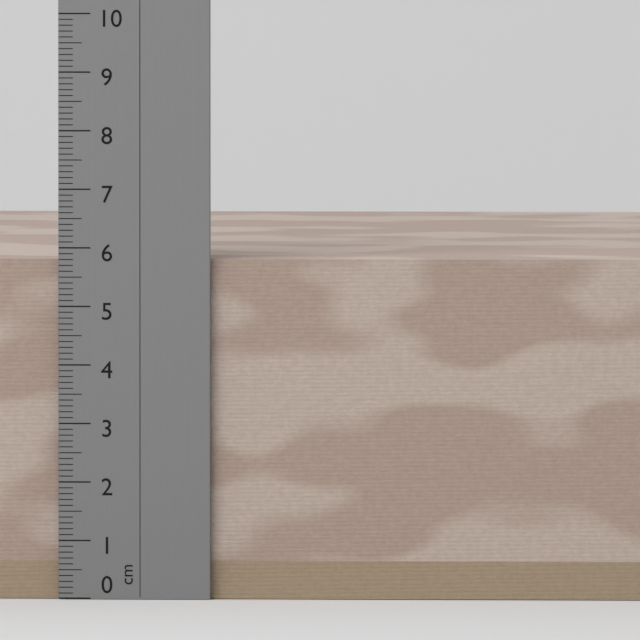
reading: 5.8 cm
